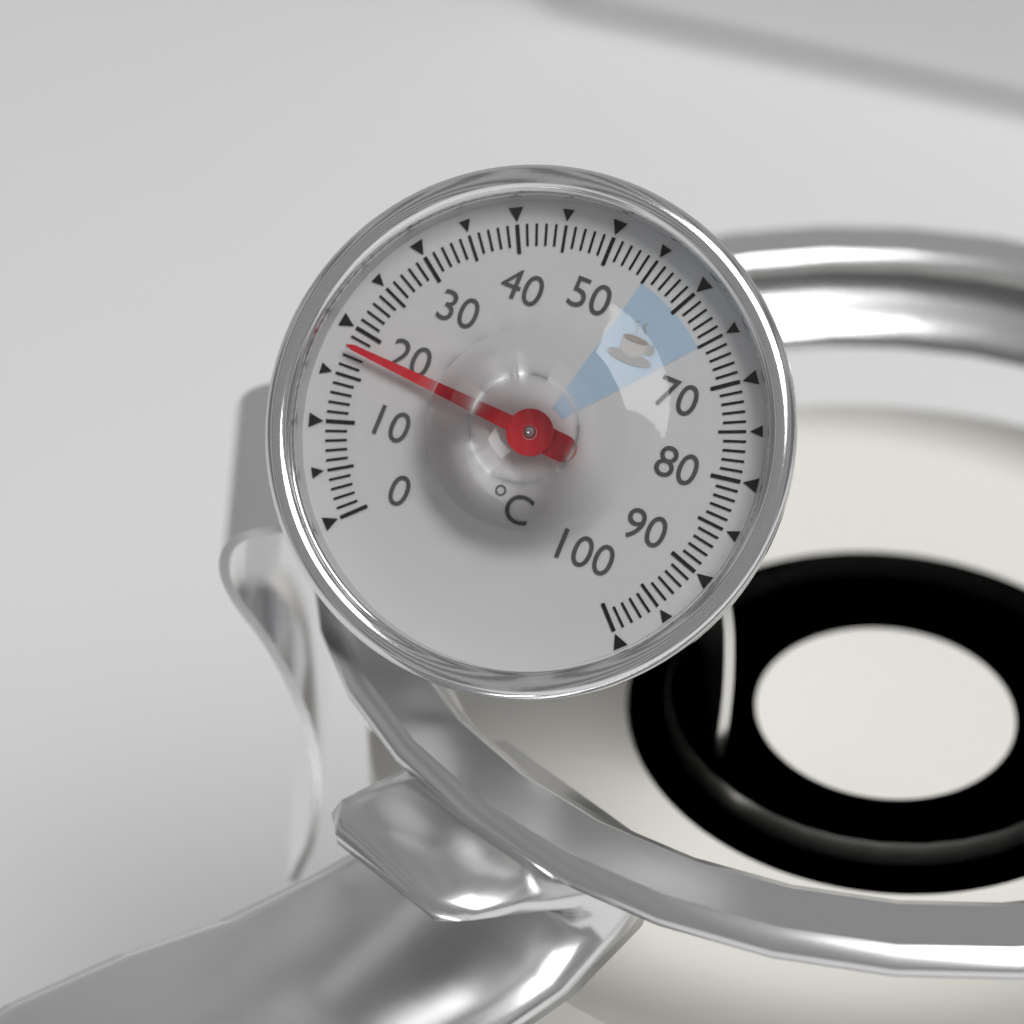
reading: 18 °C
